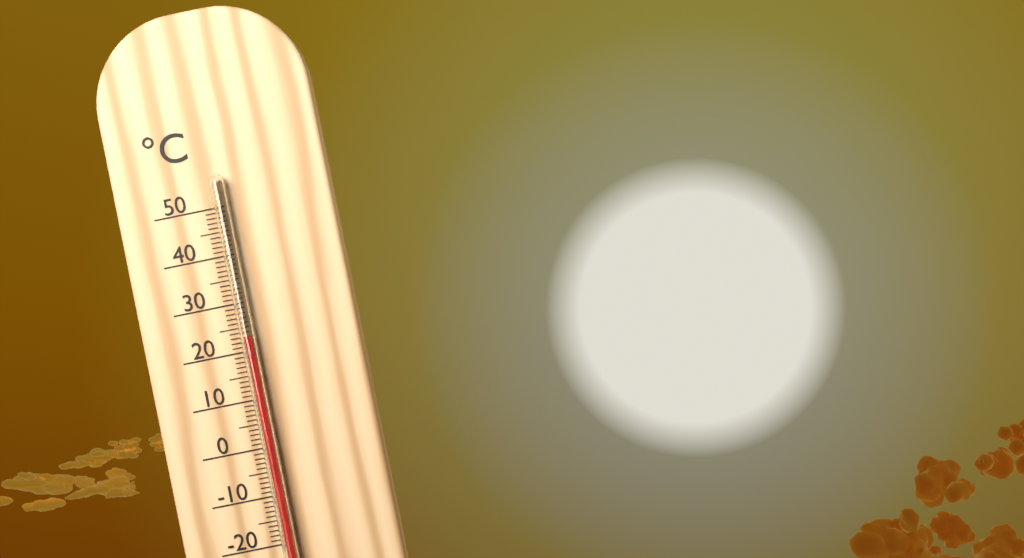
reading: 23 °C
